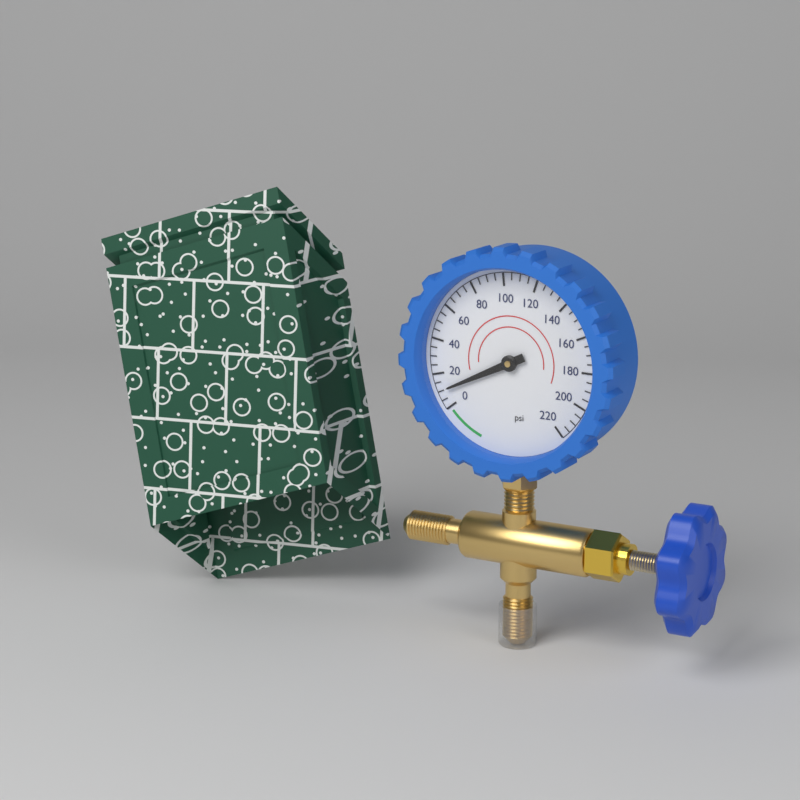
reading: 10 psi
